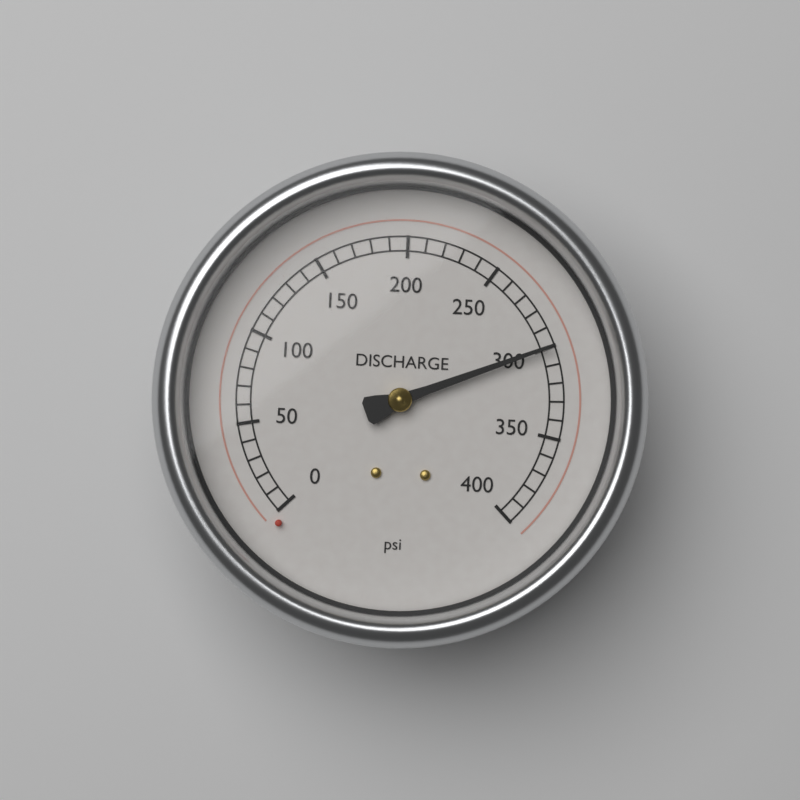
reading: 300 psi
